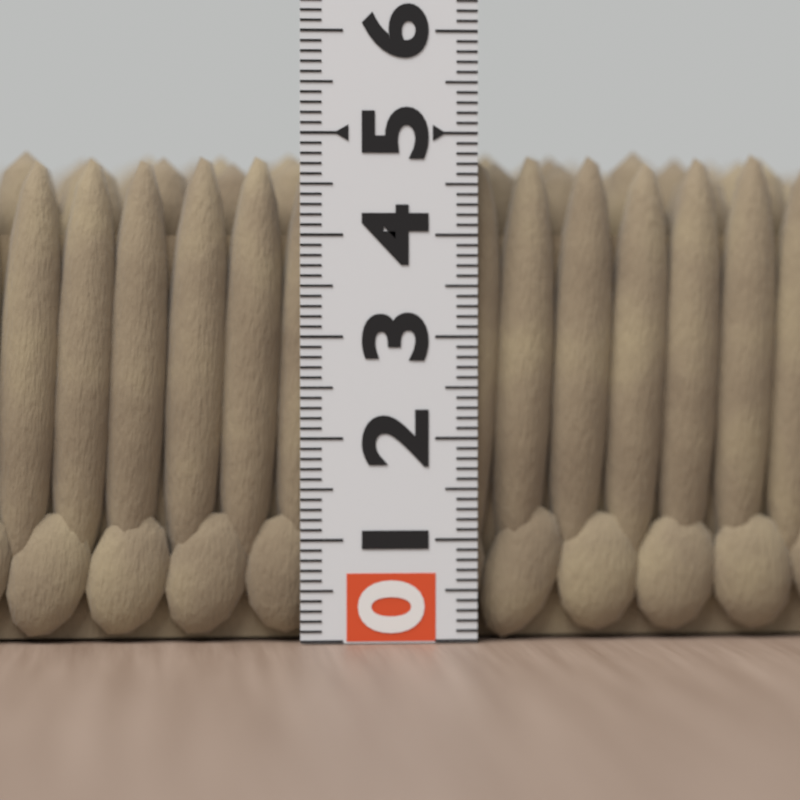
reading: 4.9 (no unit)
